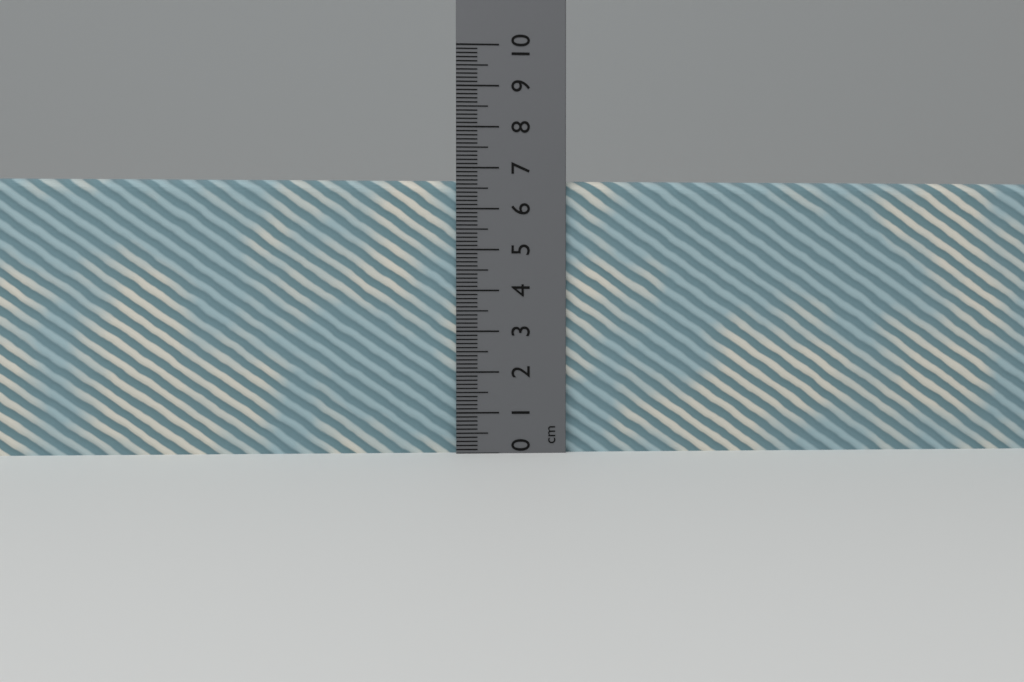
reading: 6.7 cm
